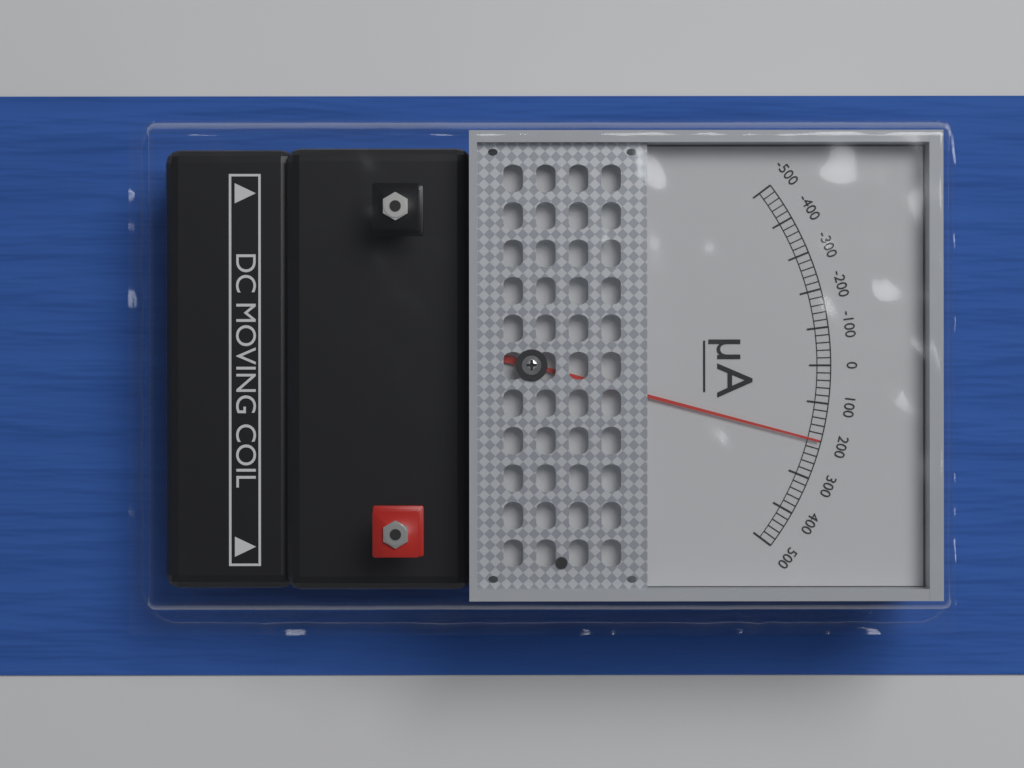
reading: 200 µA
